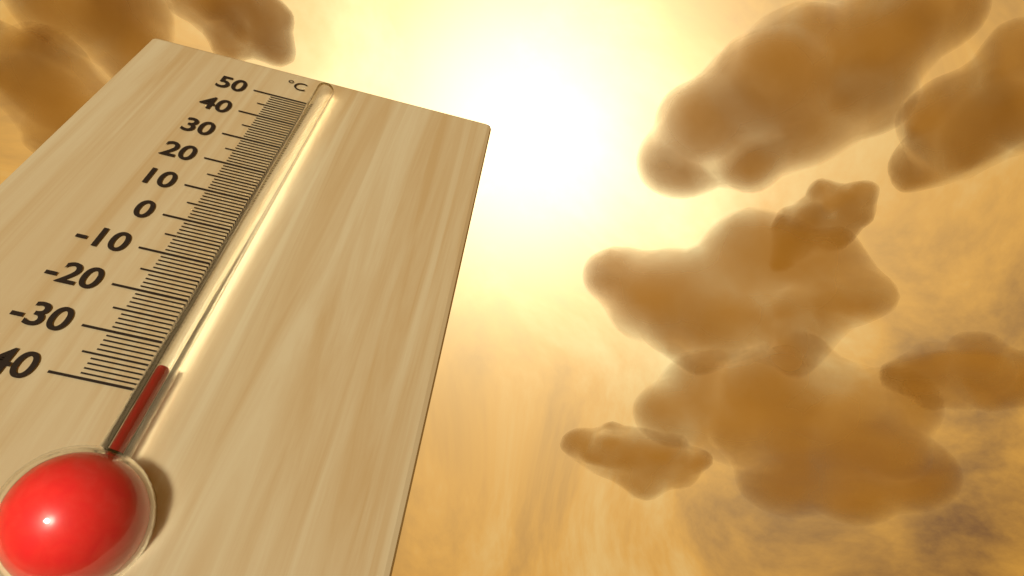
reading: -37 °C
